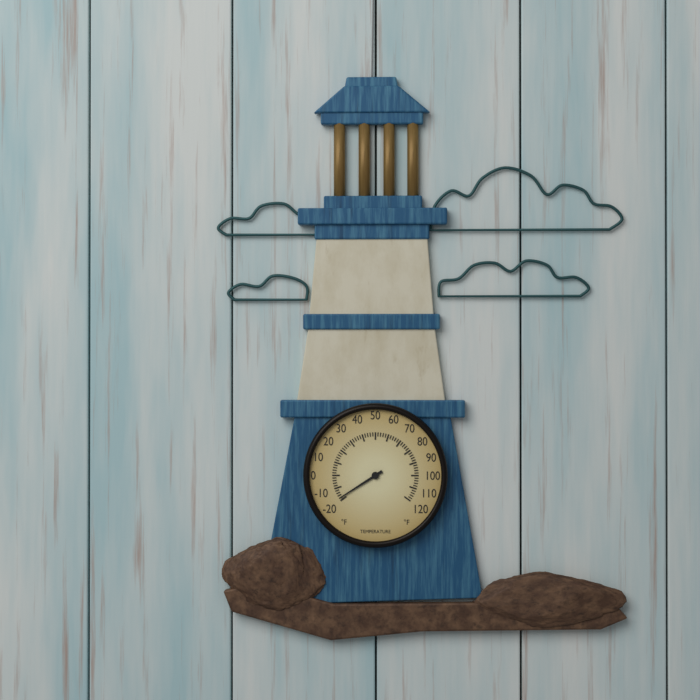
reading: -18 °F
